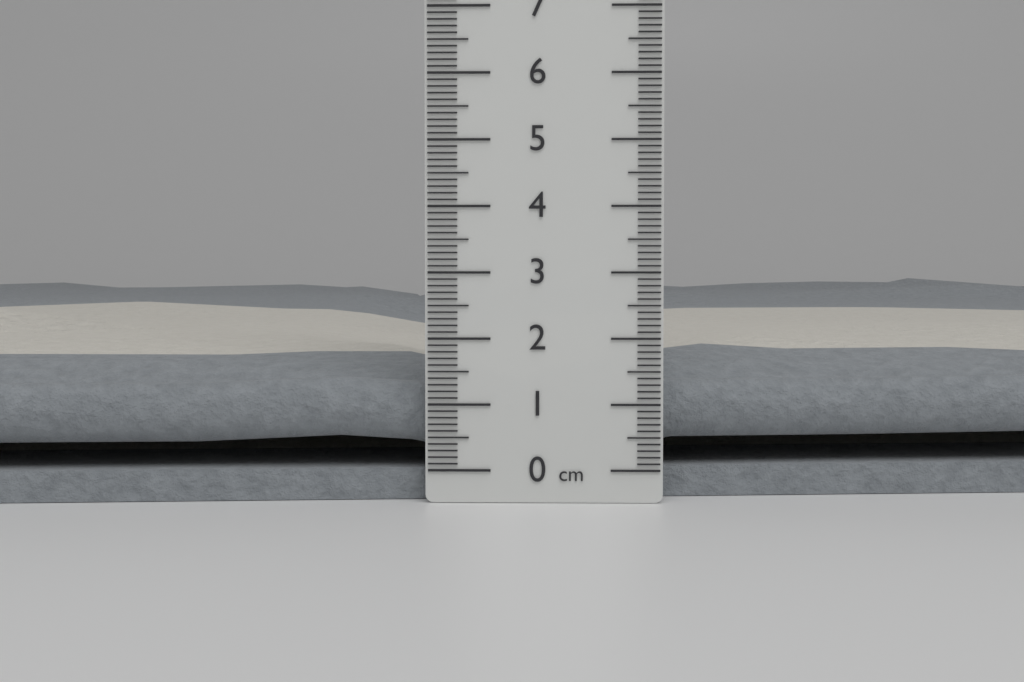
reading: 2.6 cm
